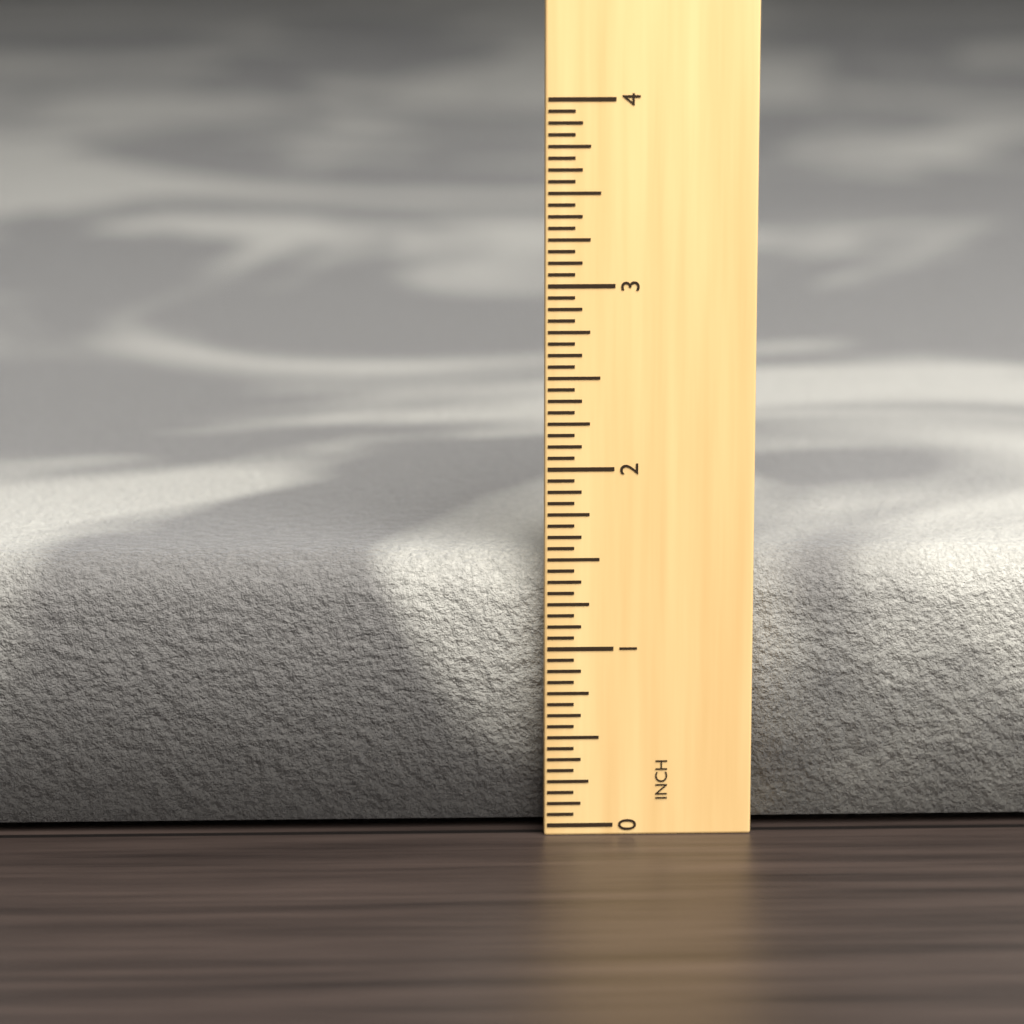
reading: 1.5000 in
